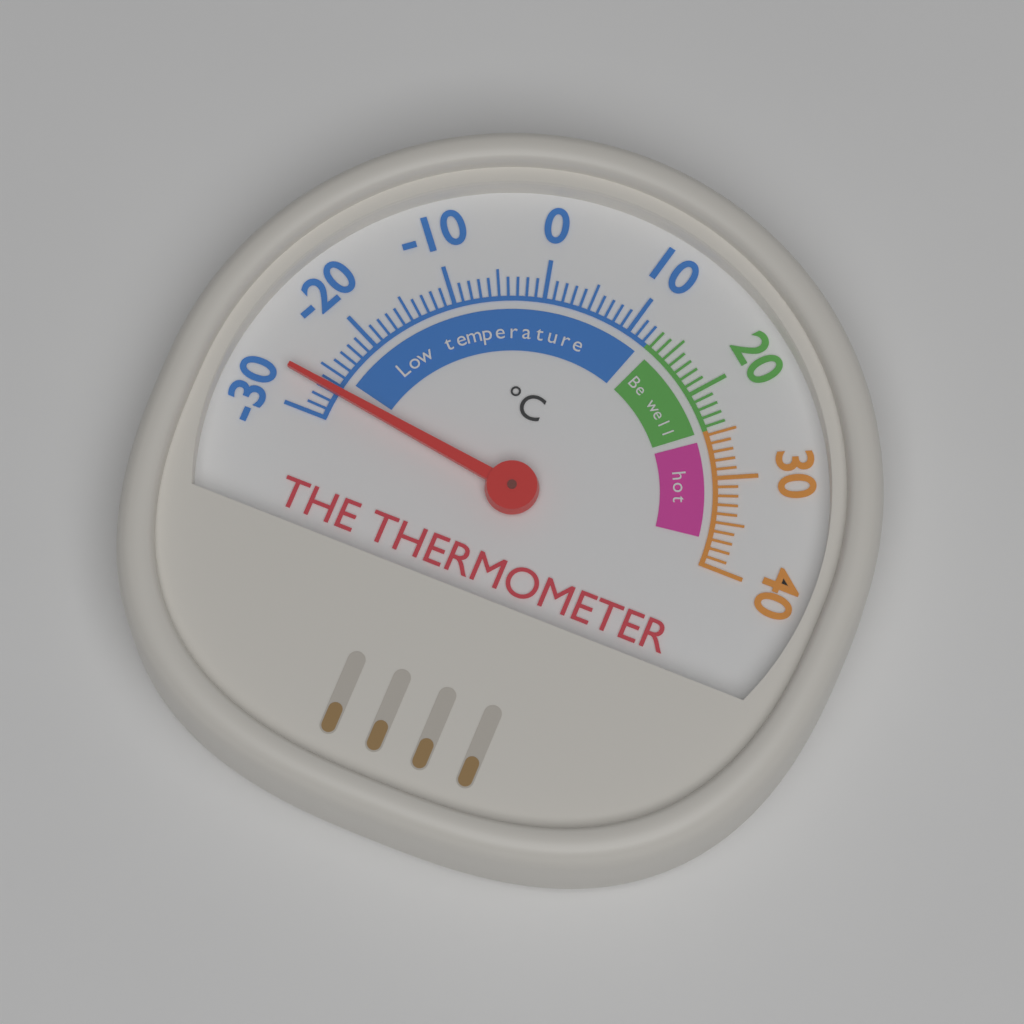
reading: -27 °C
